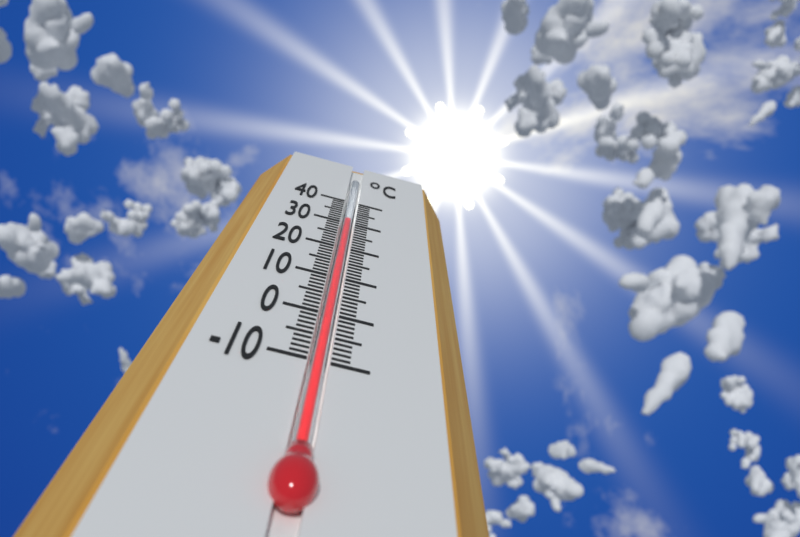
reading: 31 °C
